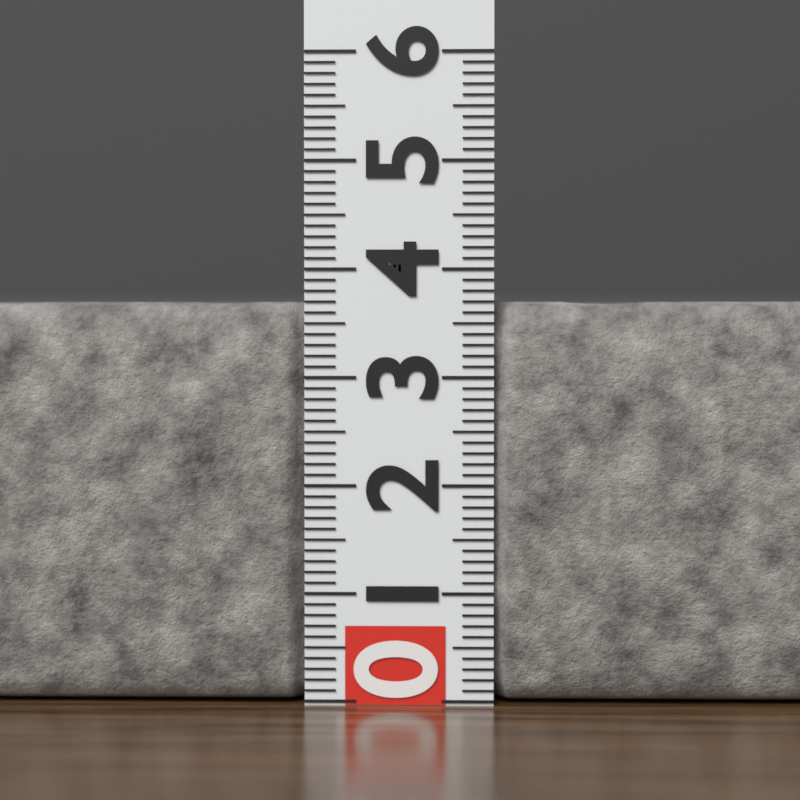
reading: 3.7 (no unit)
